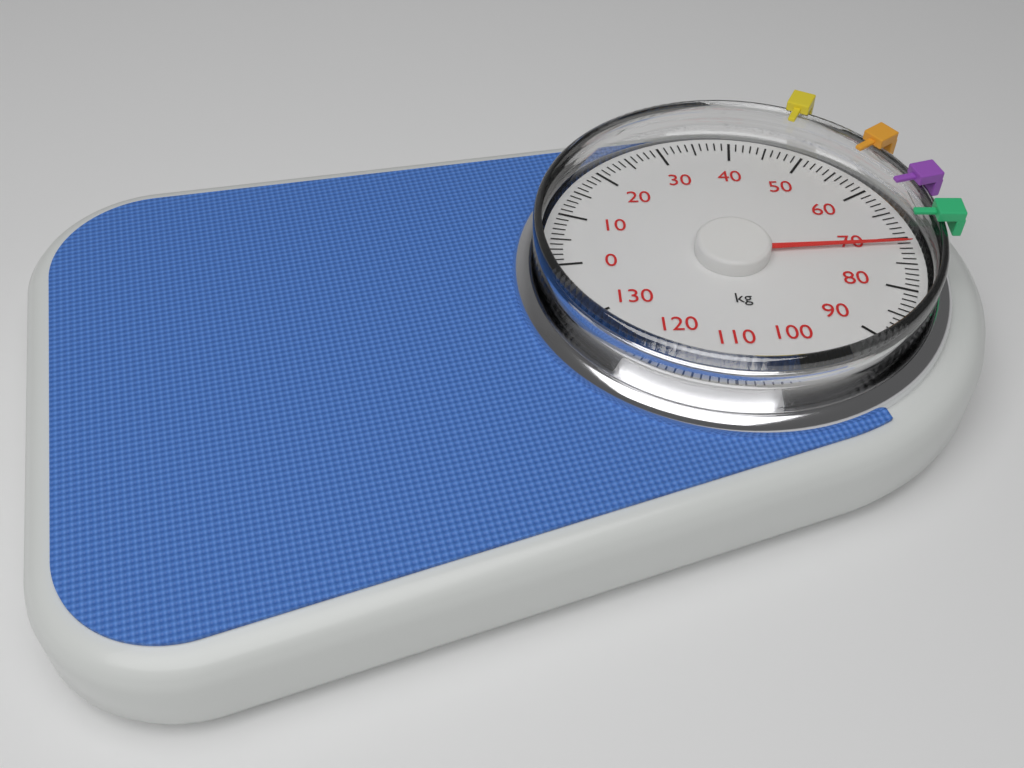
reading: 71 kg
